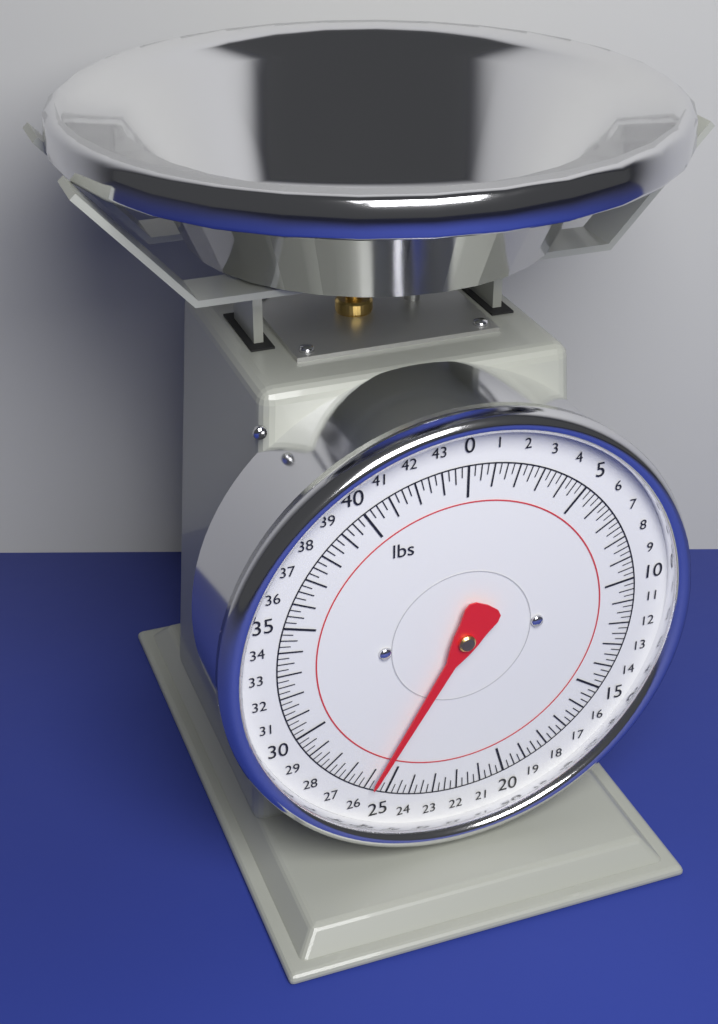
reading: 25.75 lbs
